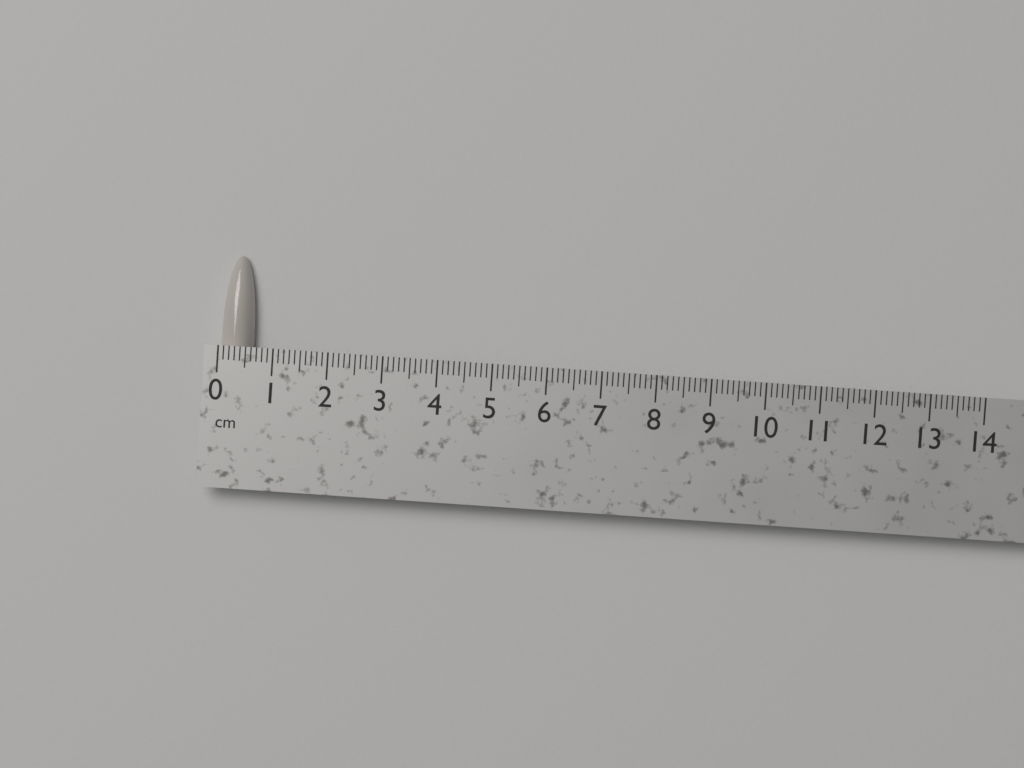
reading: 0.6 cm
